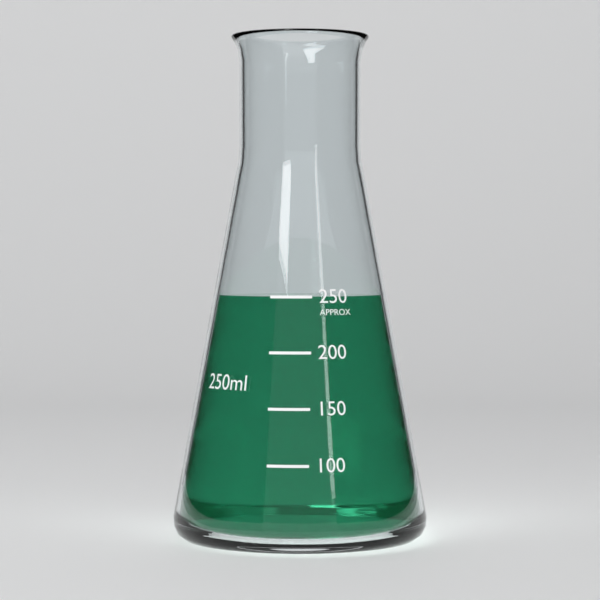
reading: 250 ml
